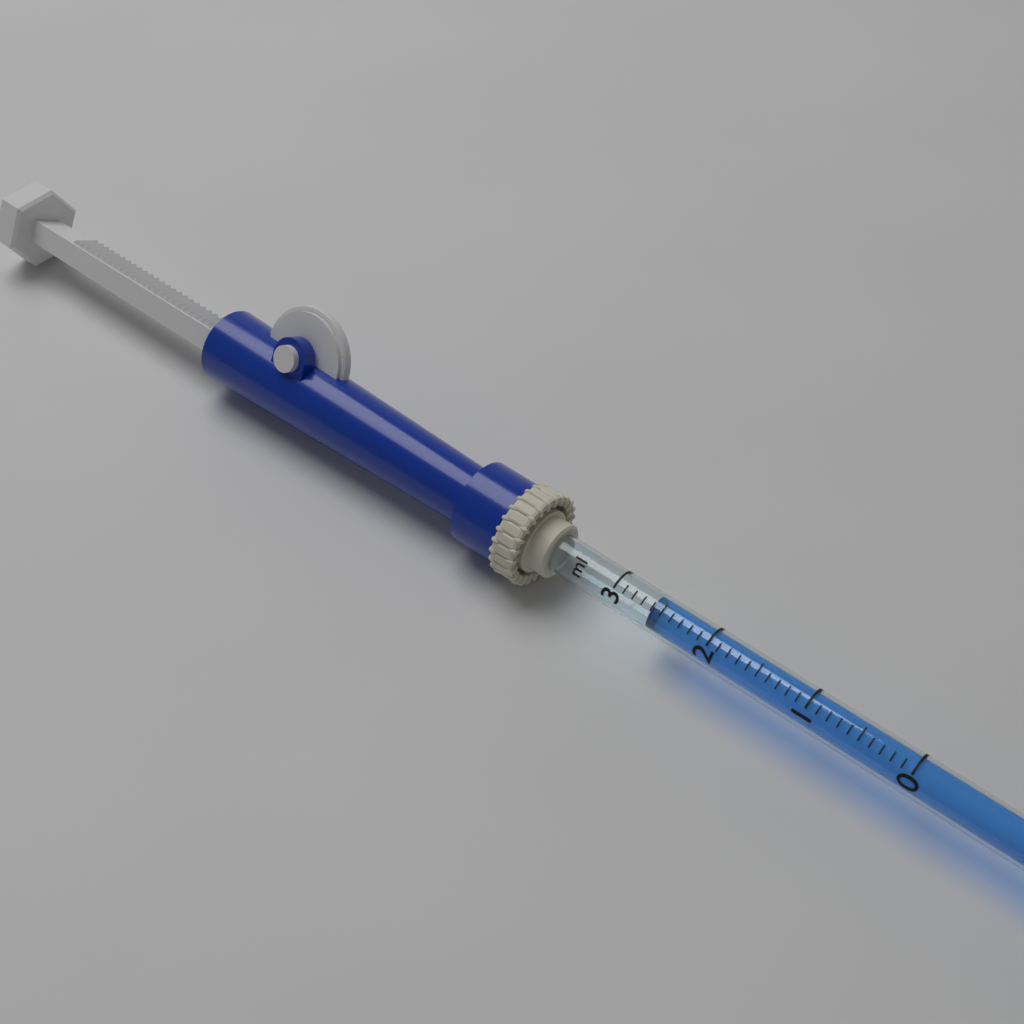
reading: 2.6 ml
